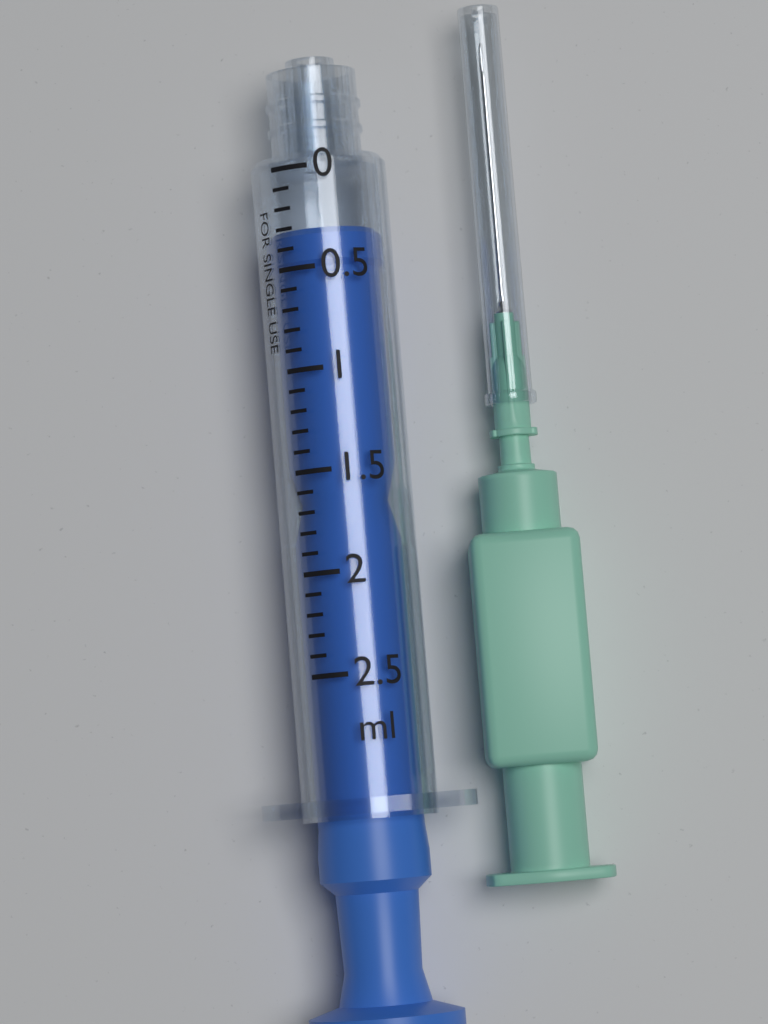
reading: 0.3 ml
